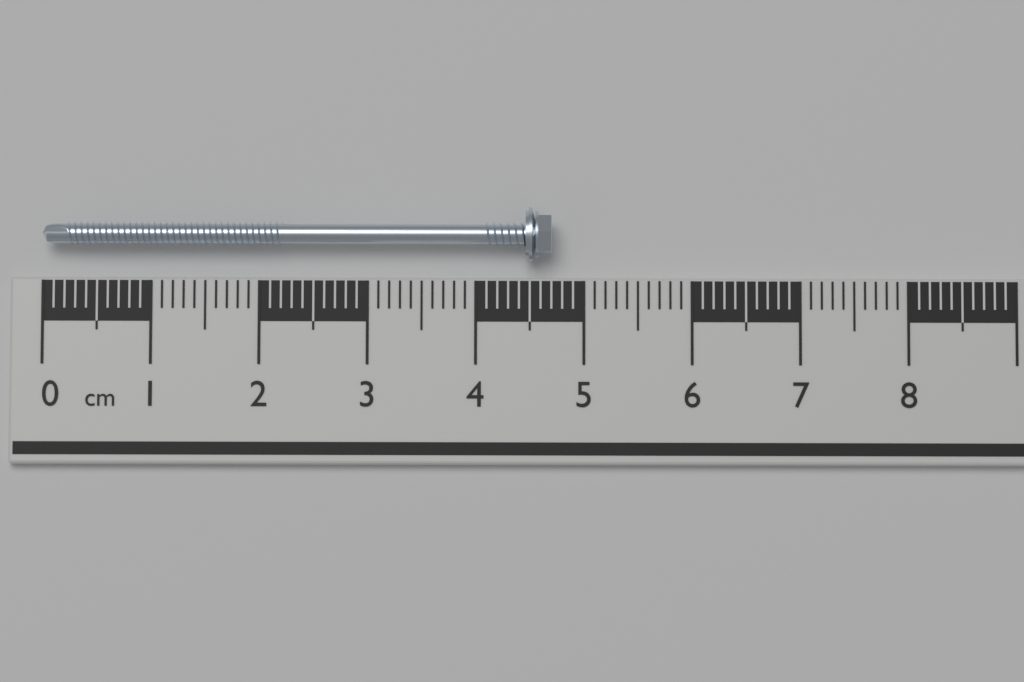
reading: 4.7 cm
